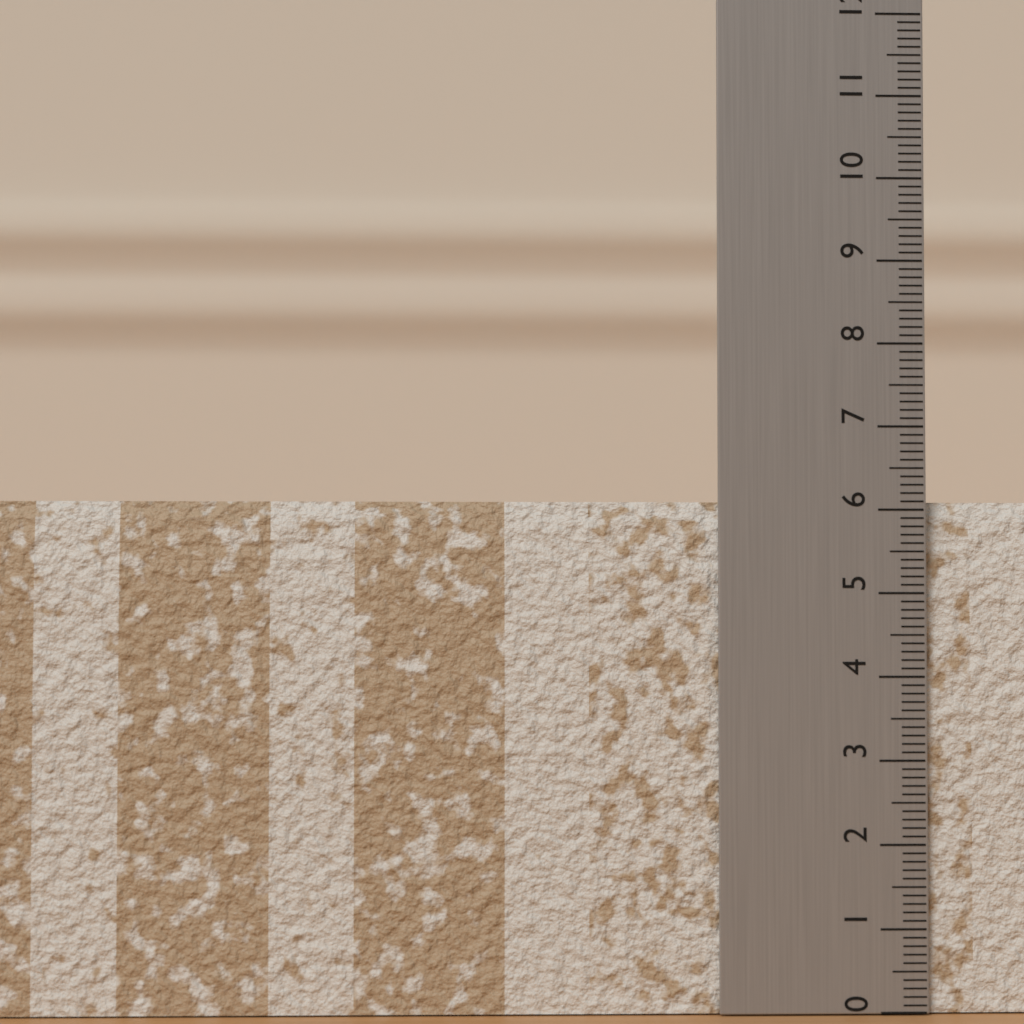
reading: 6.1 (no unit)
